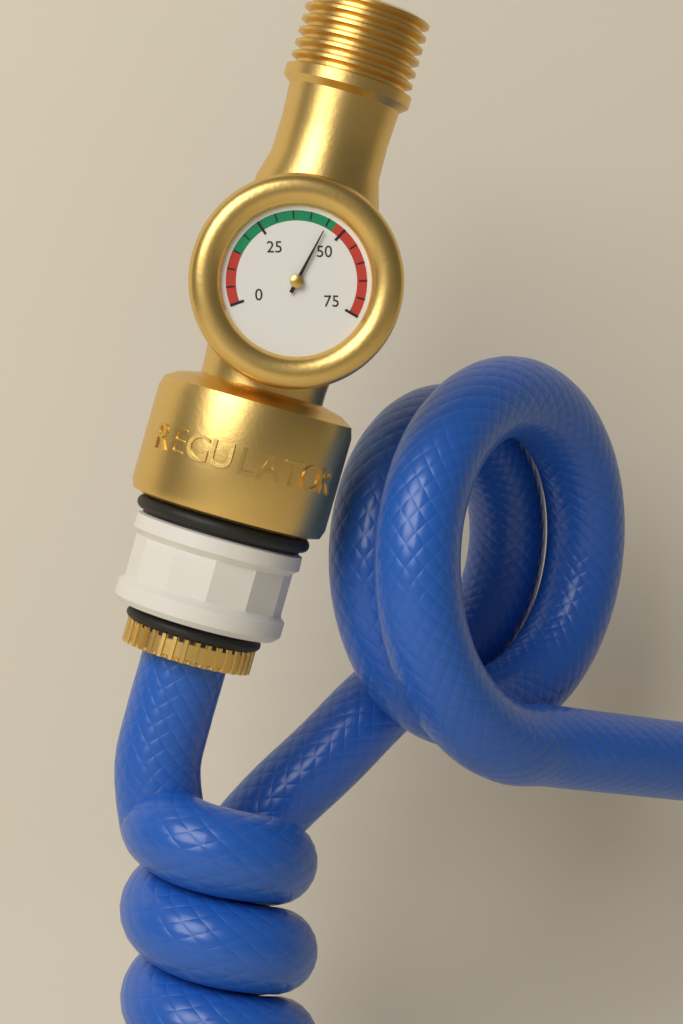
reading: 45 (no unit)
